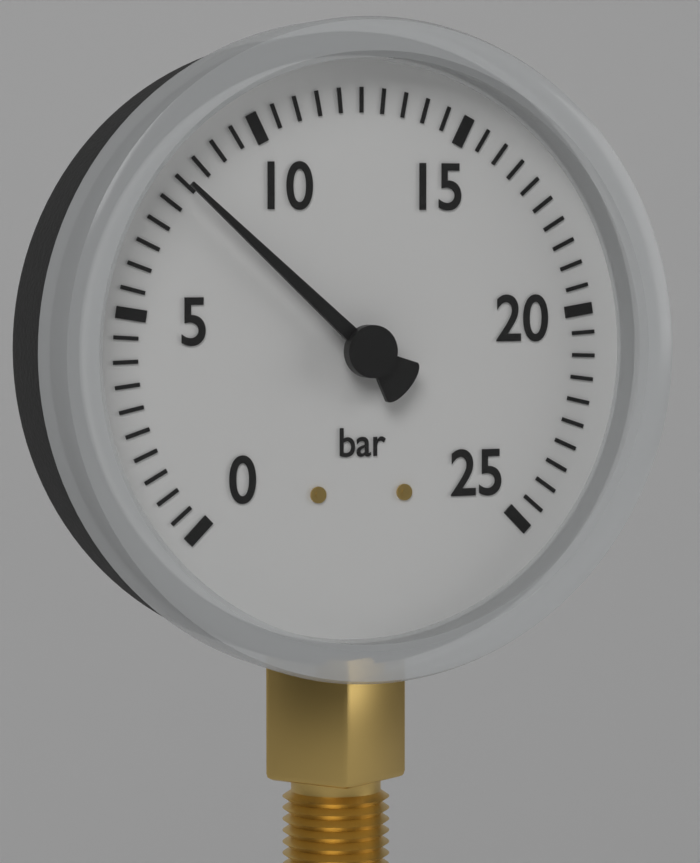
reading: 8.0 bar
